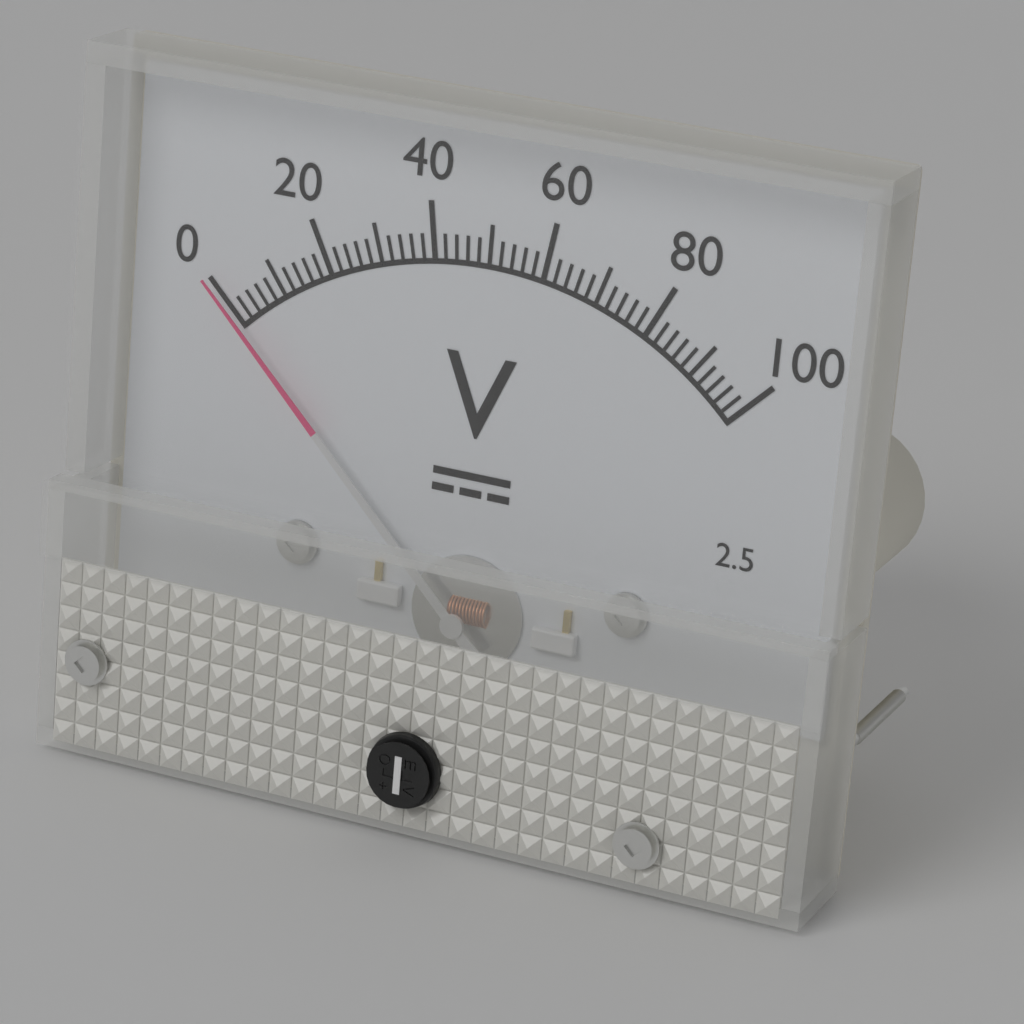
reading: 0 V
